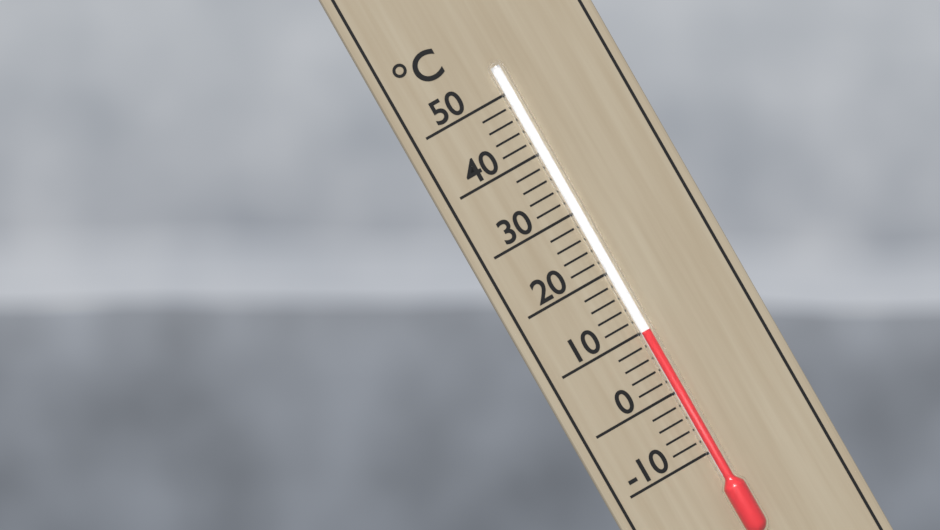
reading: 10 °C
